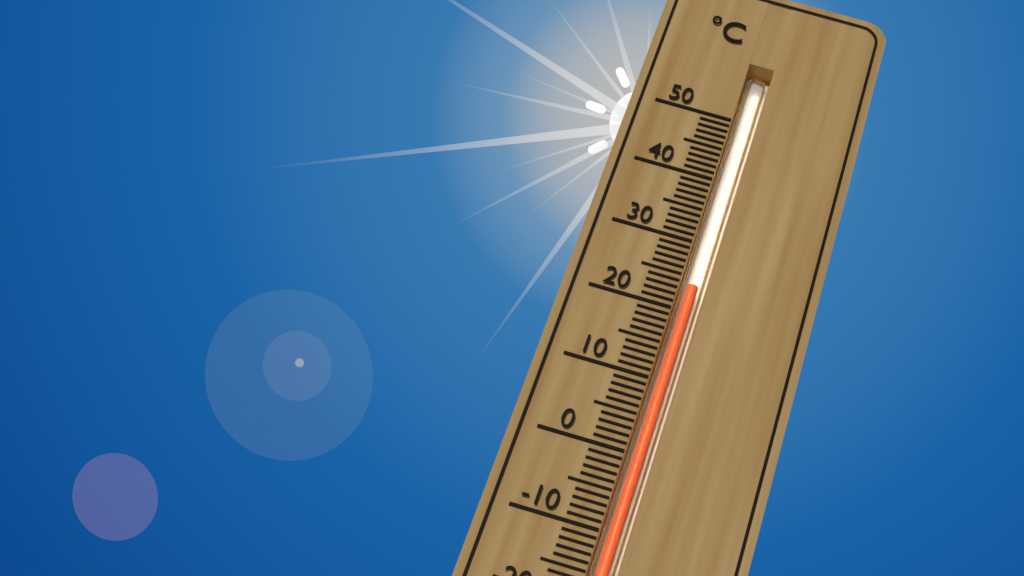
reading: 24 °C
